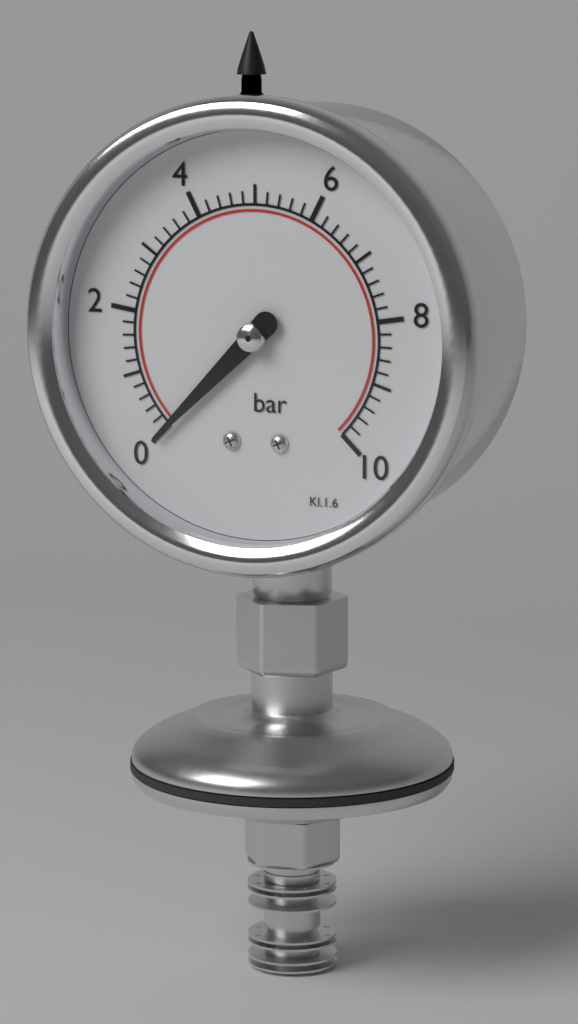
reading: 0.0 bar
